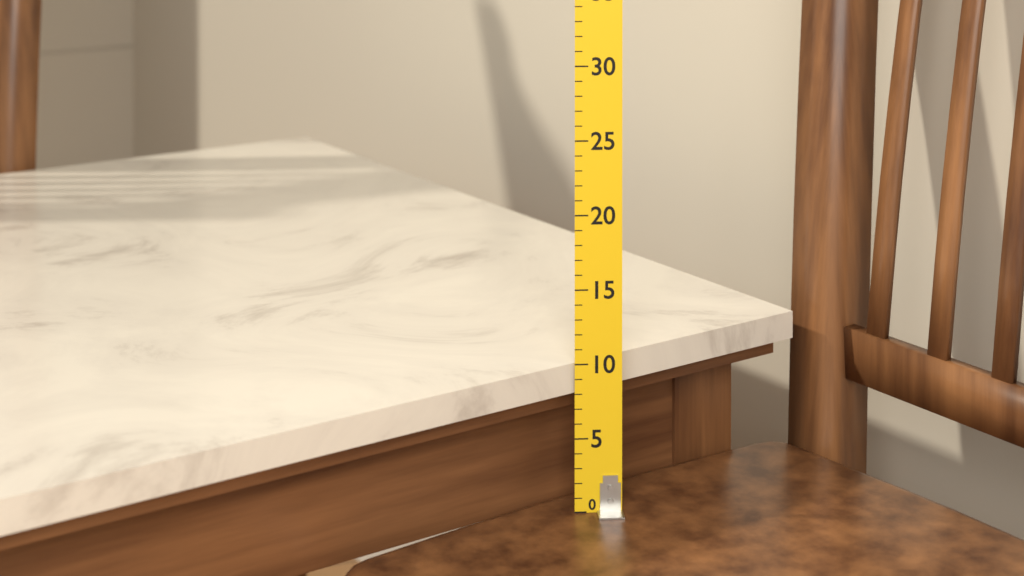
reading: 10 (no unit)
